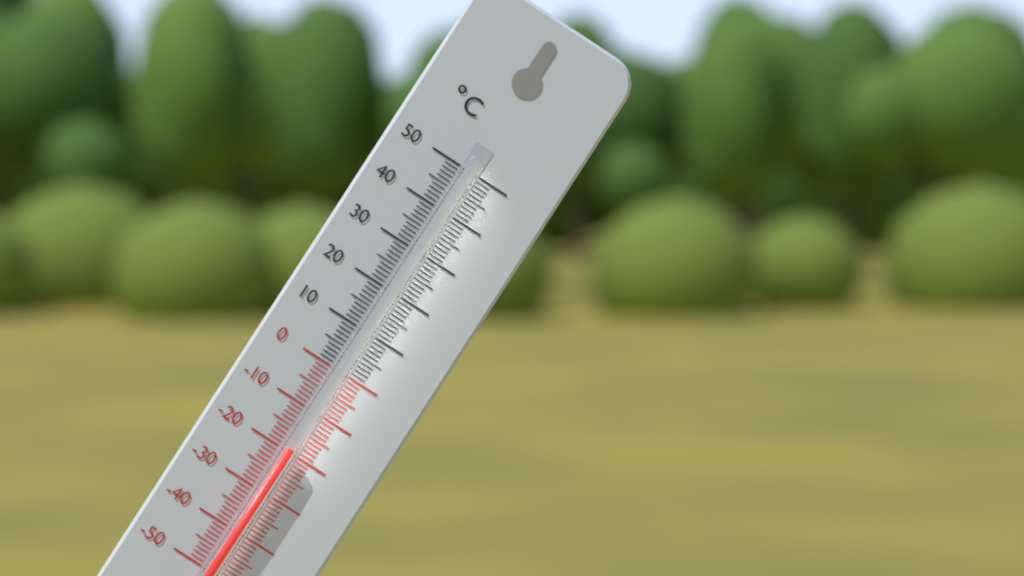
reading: -19 °C
